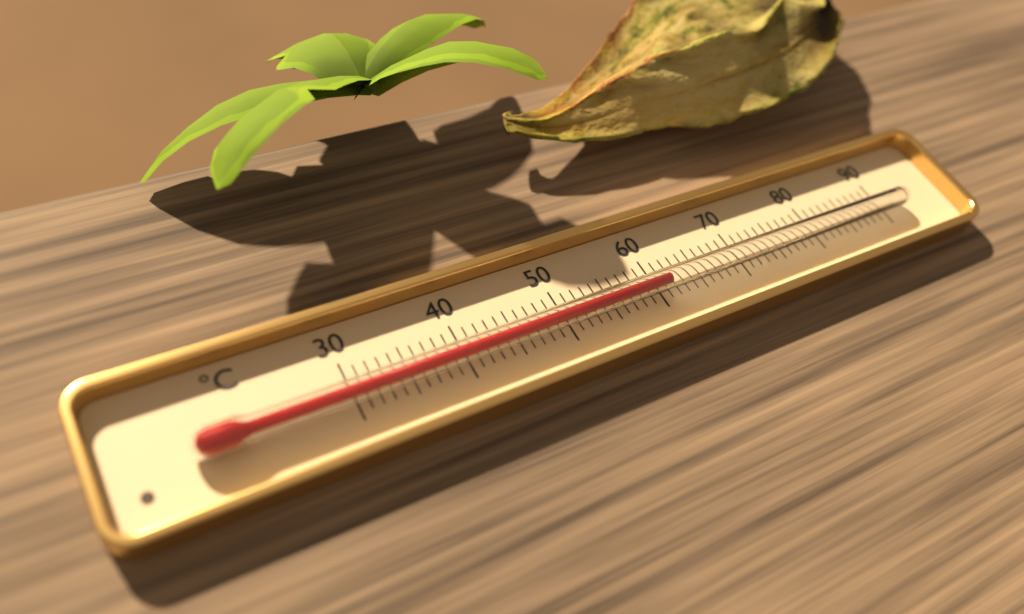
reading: 61 °C
